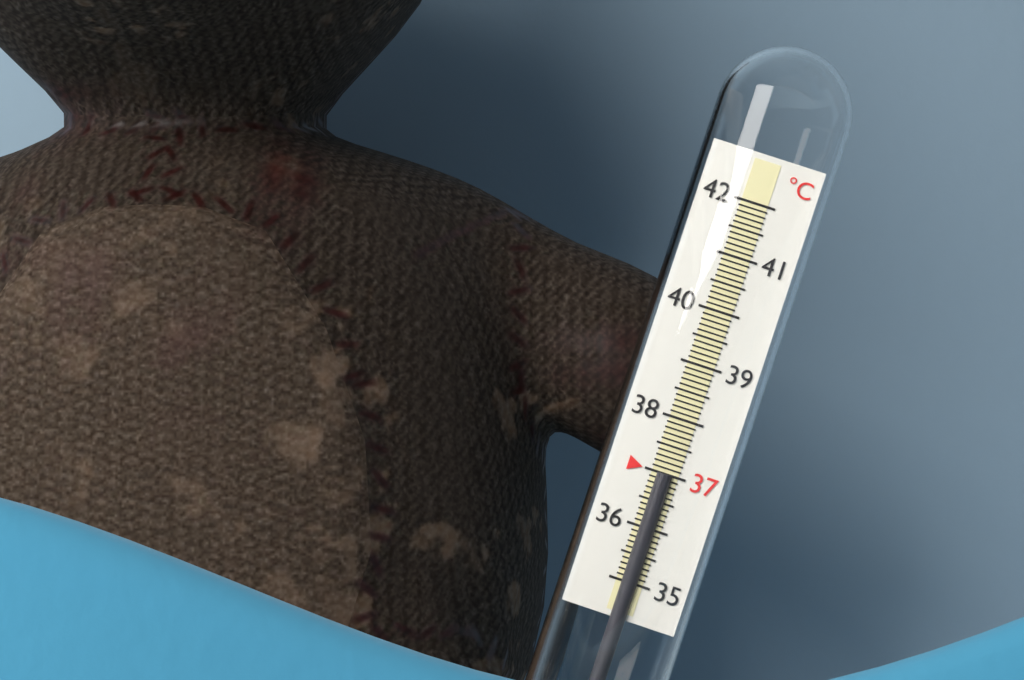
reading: 37.0 °C
